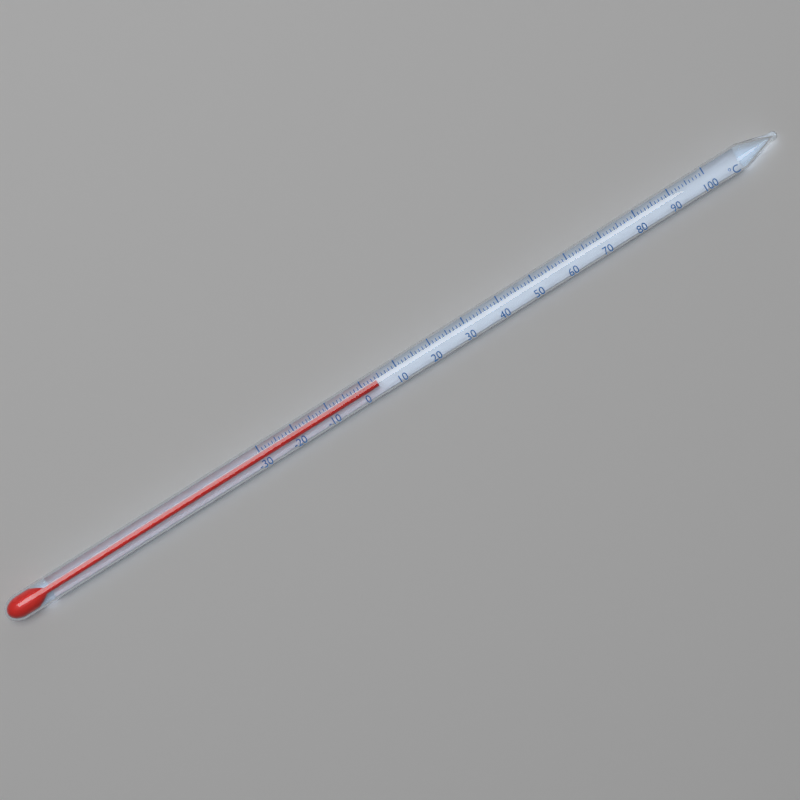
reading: 4 °C
